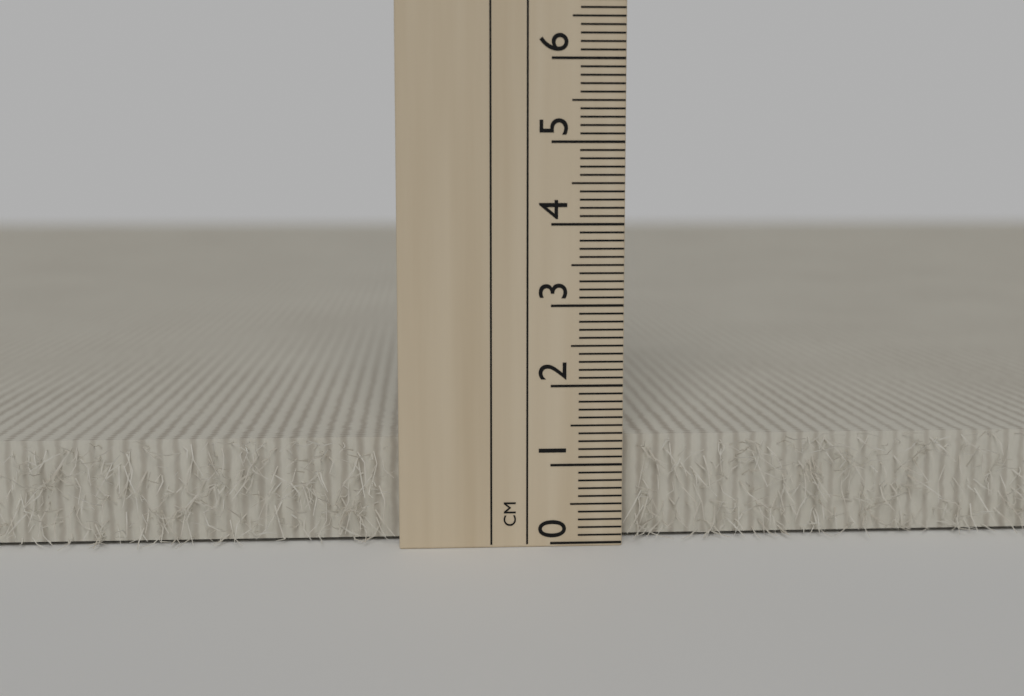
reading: 1.3 cm
